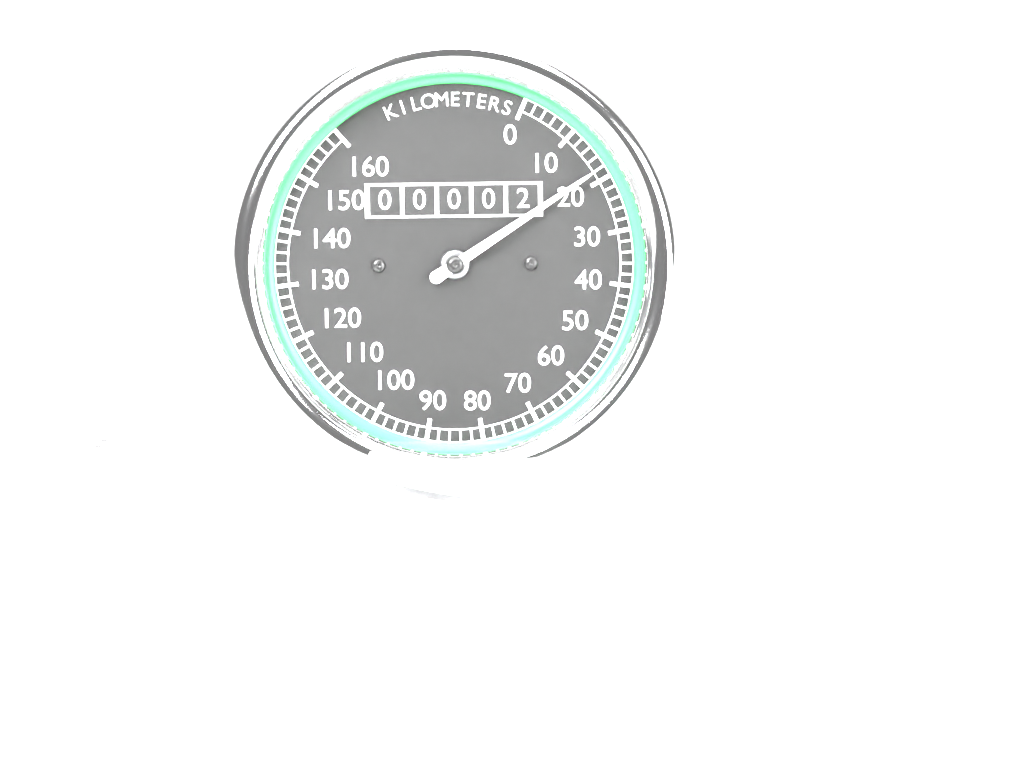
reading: 18 km/h
